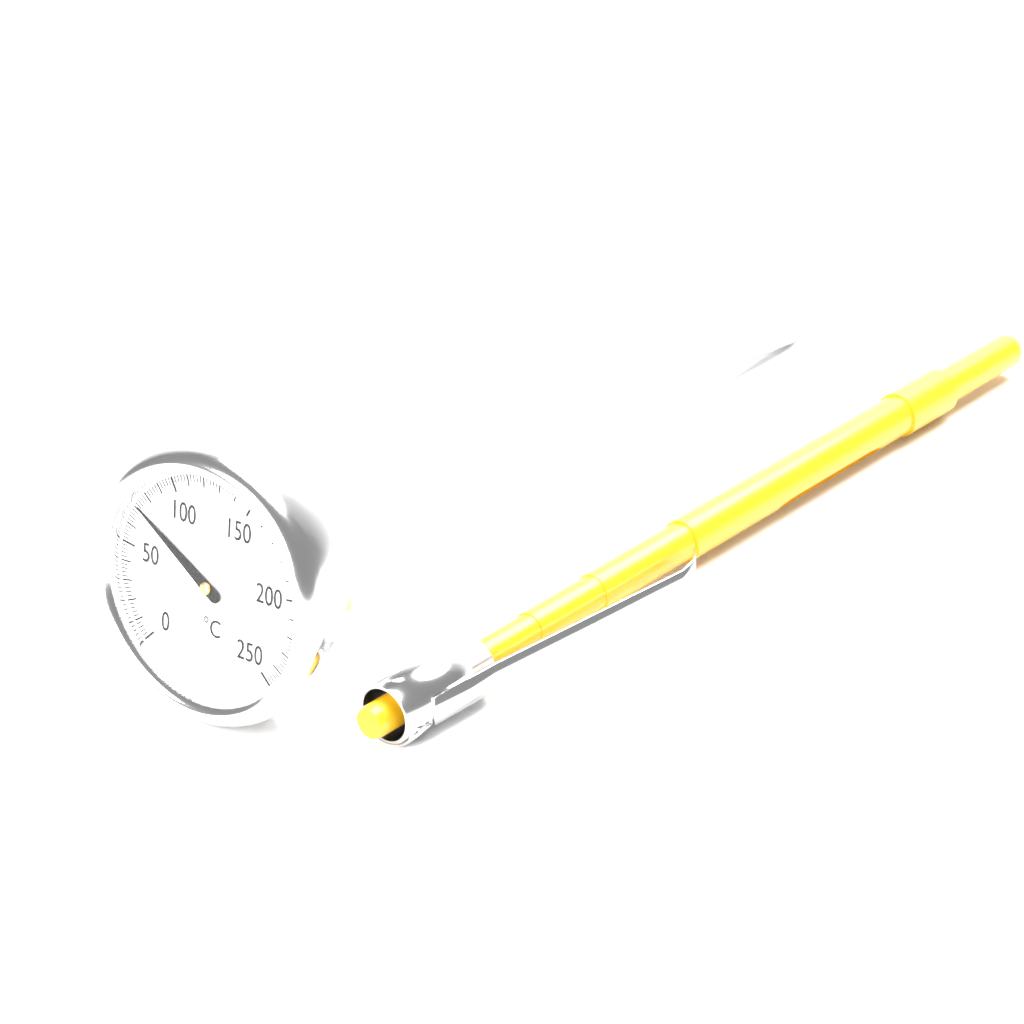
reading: 72 °C
